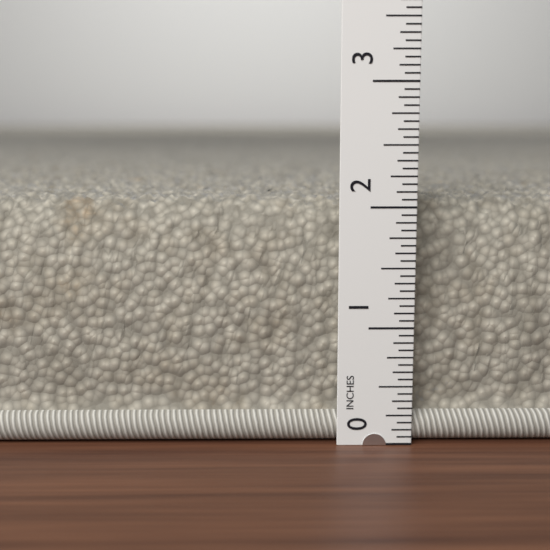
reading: 2.0625 in
